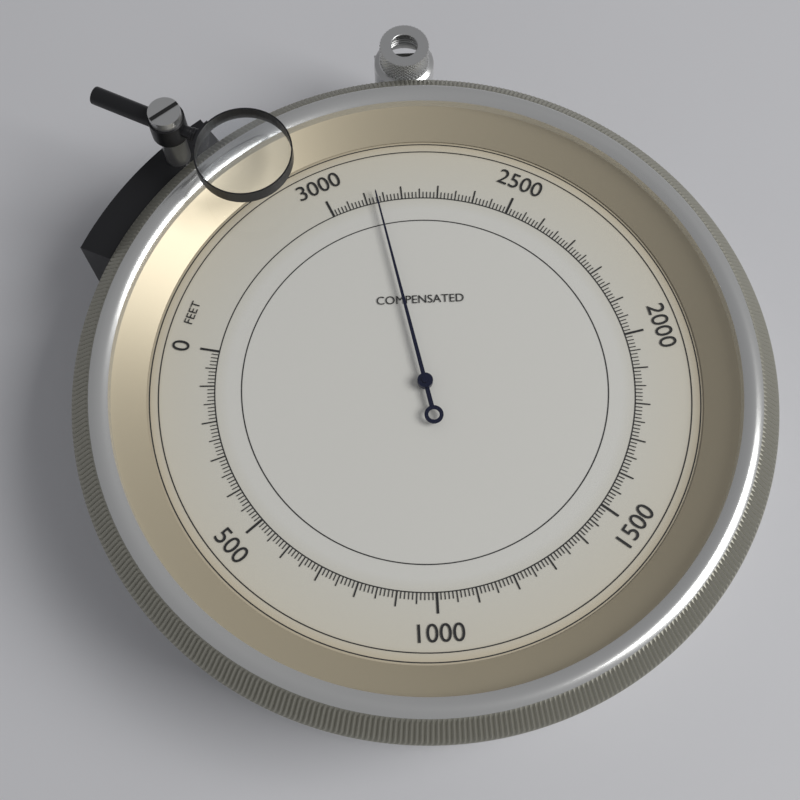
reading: 2870 feet
